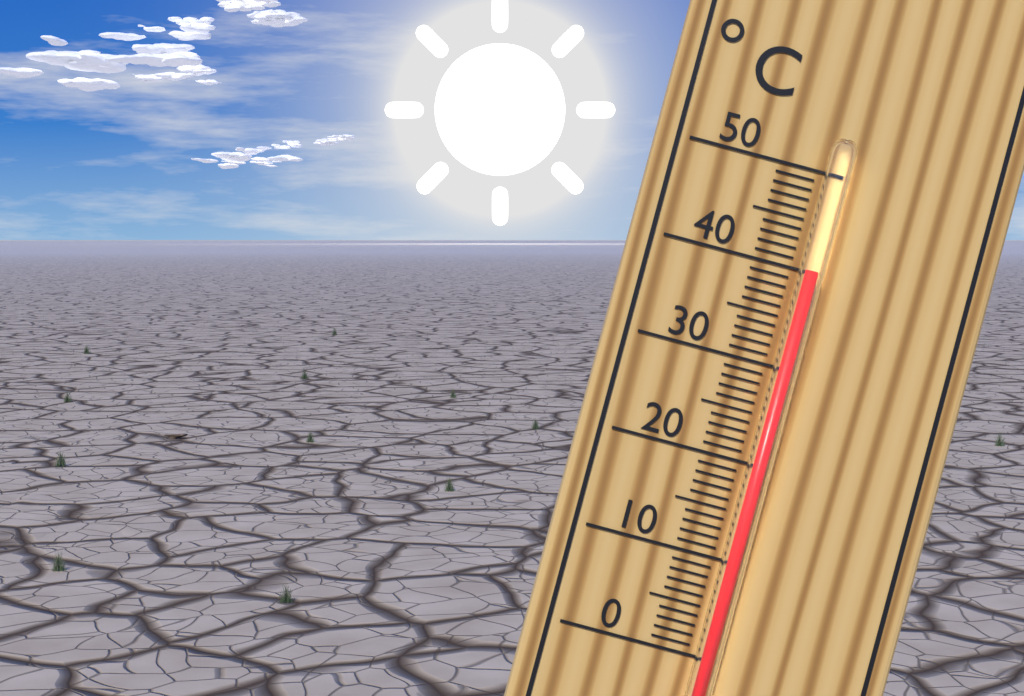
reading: 40 °C
